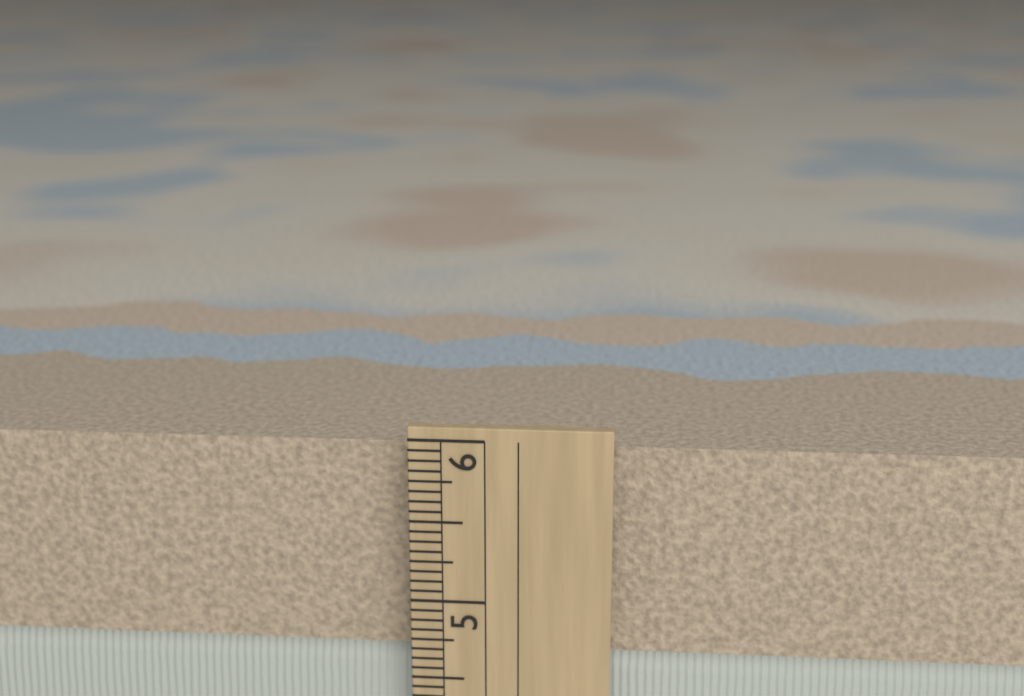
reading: 5.9375 in
